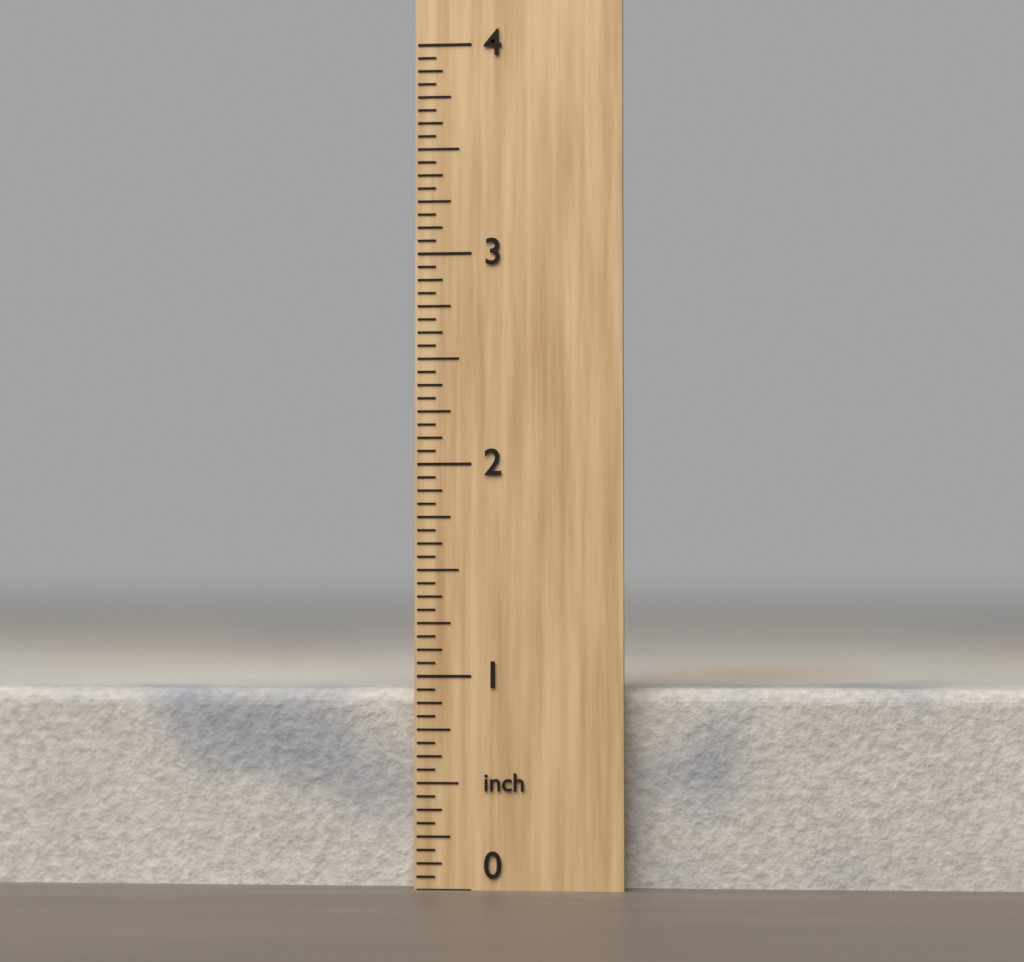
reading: 0.9375 inch
